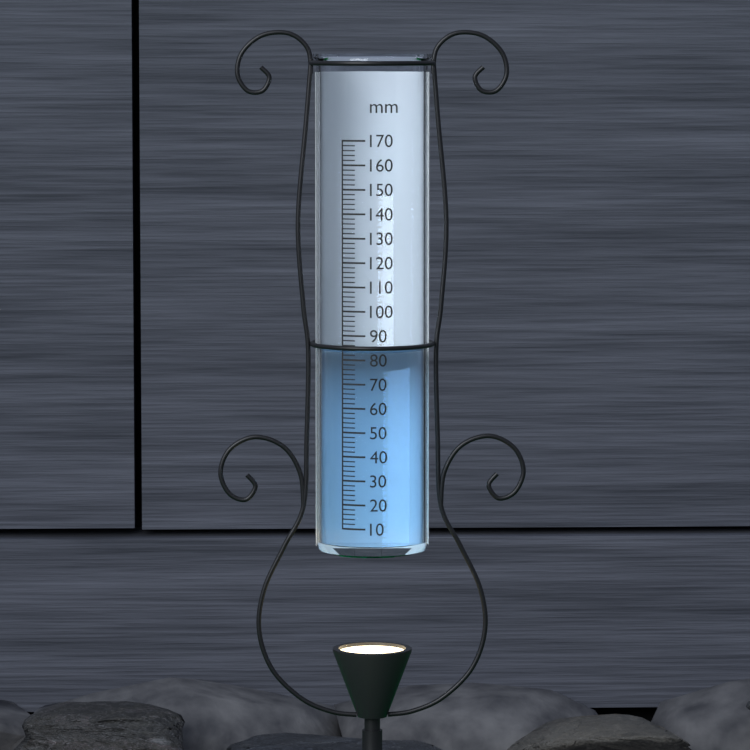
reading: 84 mm
